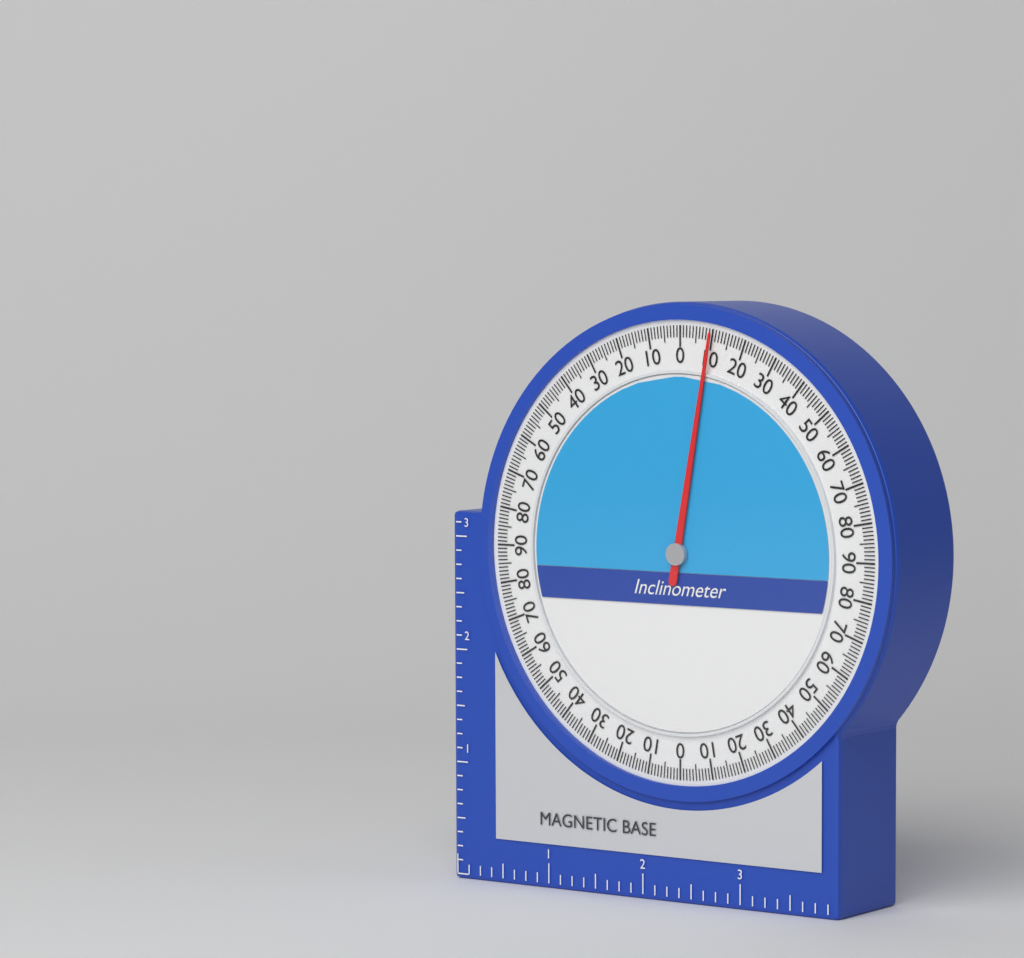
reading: 10 (no unit)
